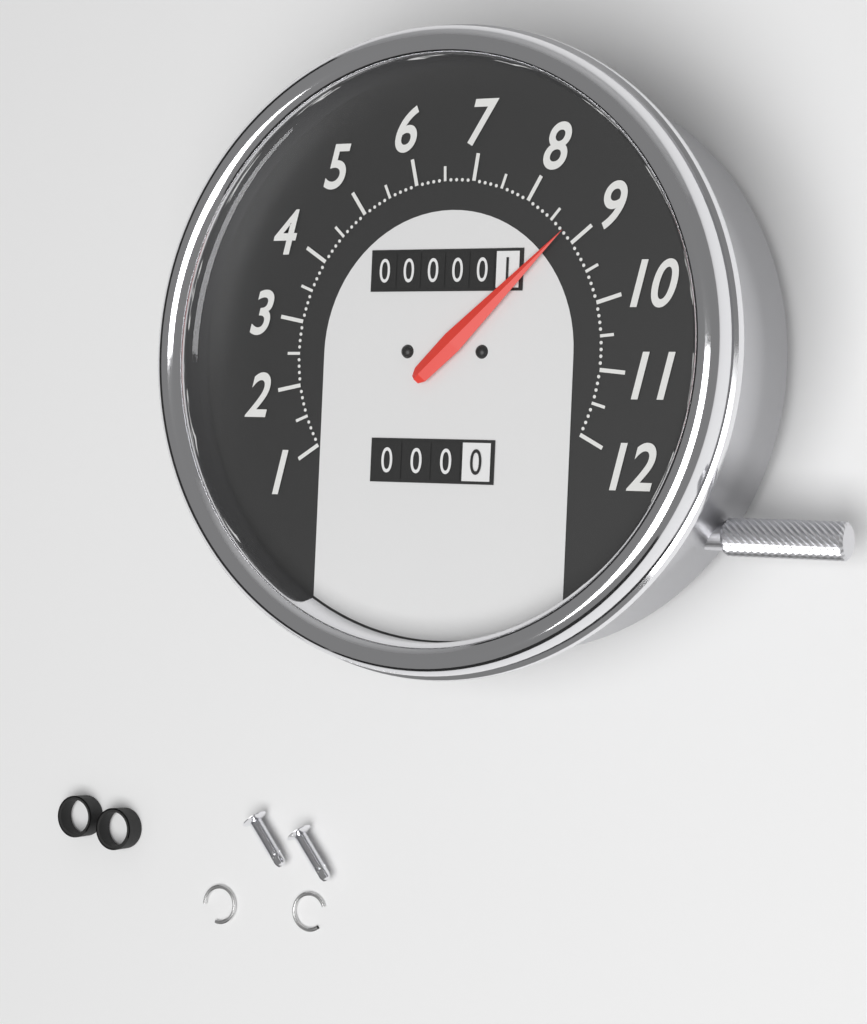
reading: 8.8 (no unit)
